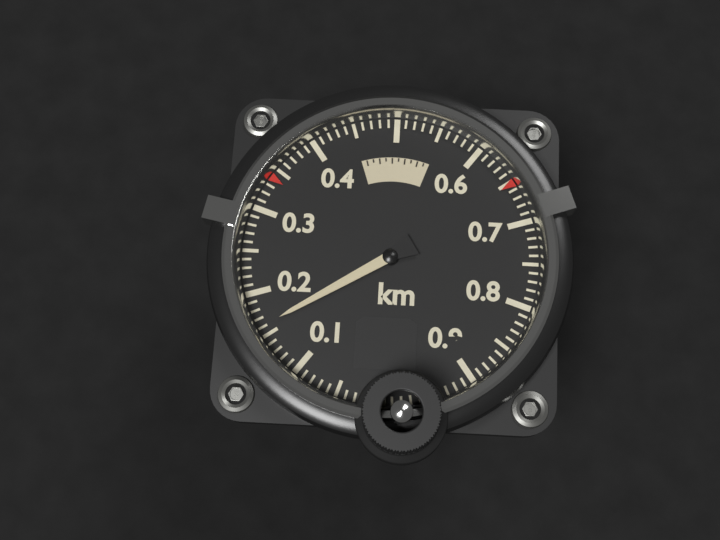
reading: 0.16 km
